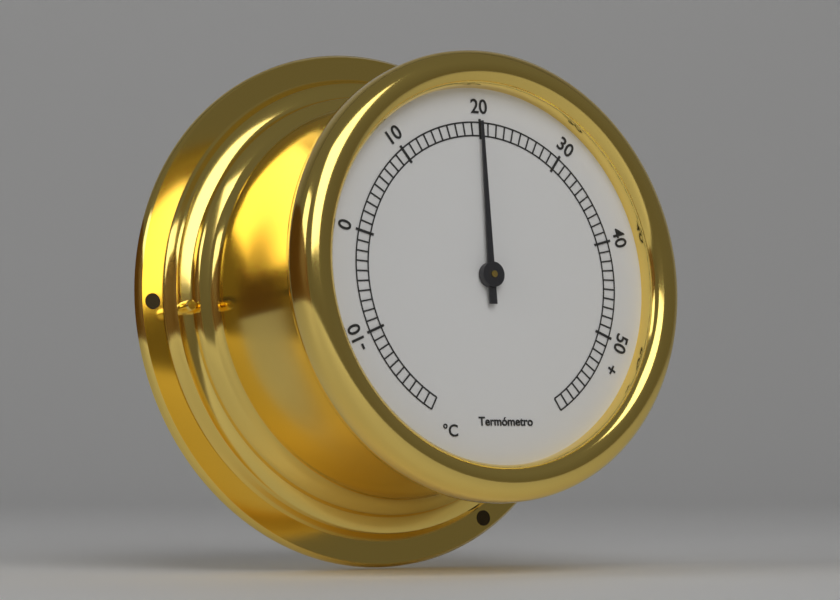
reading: 20 °C
